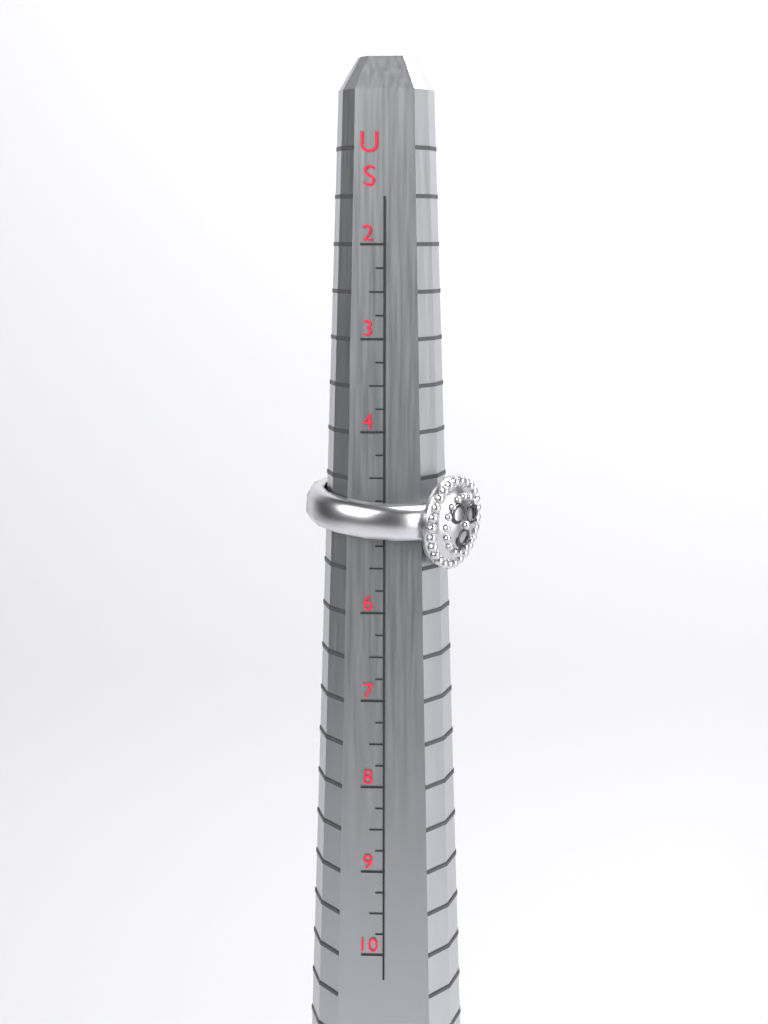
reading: 5.50 US
